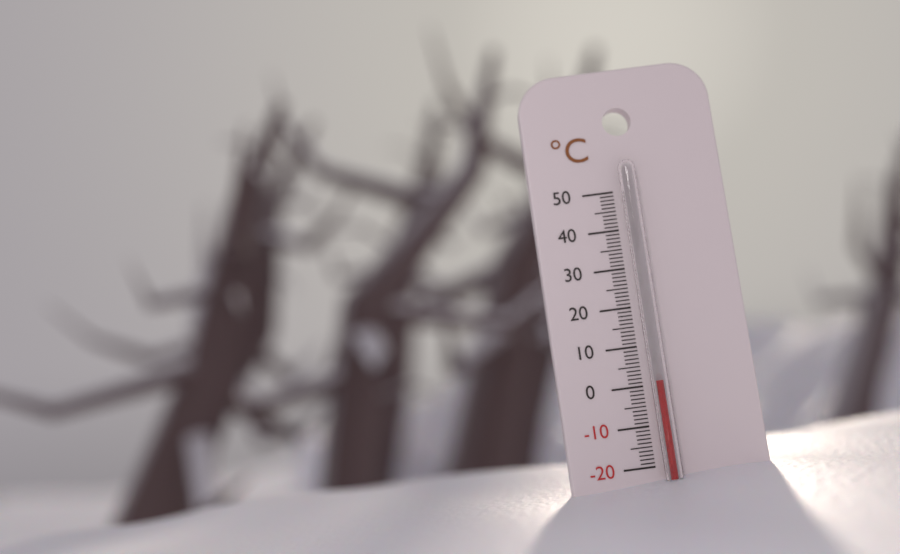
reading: 1 °C
